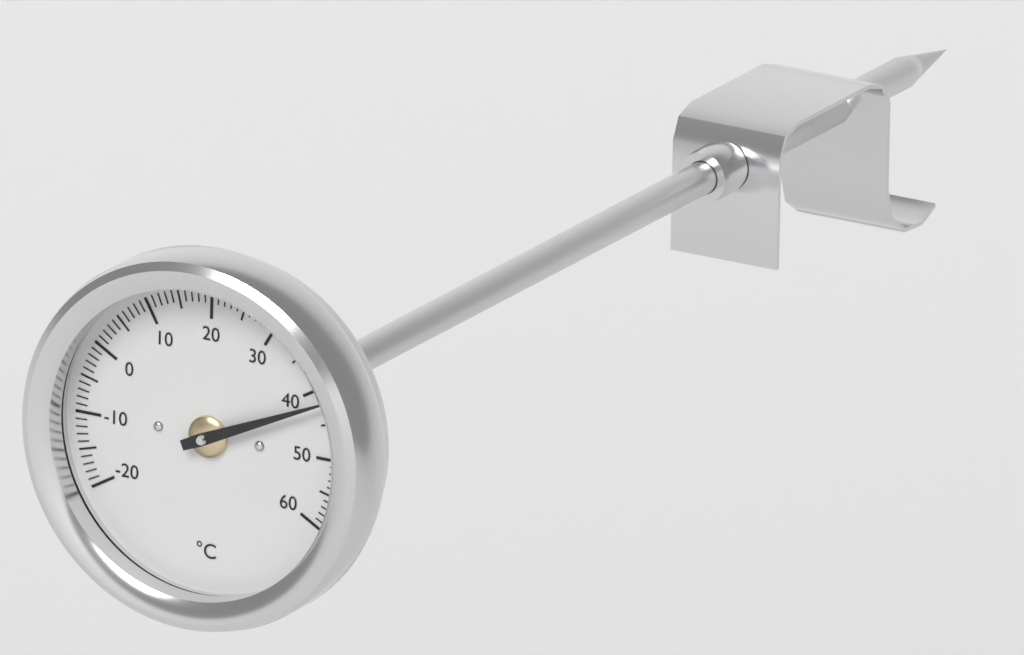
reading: 42 °C
